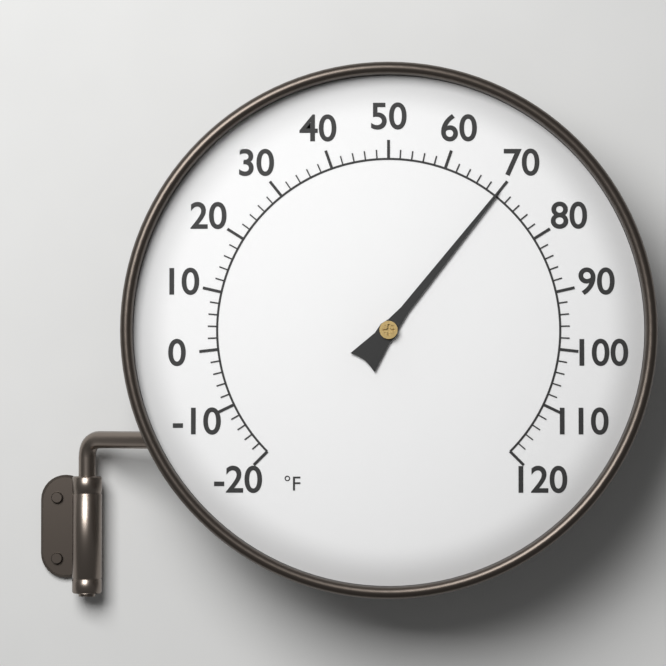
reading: 70 °F
